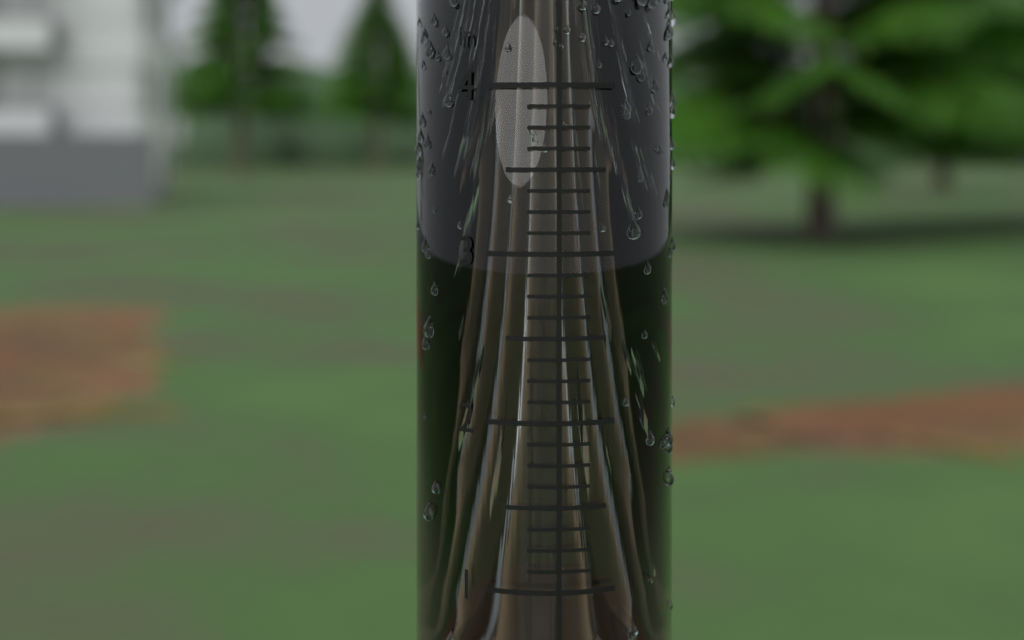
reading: 3.000 in
